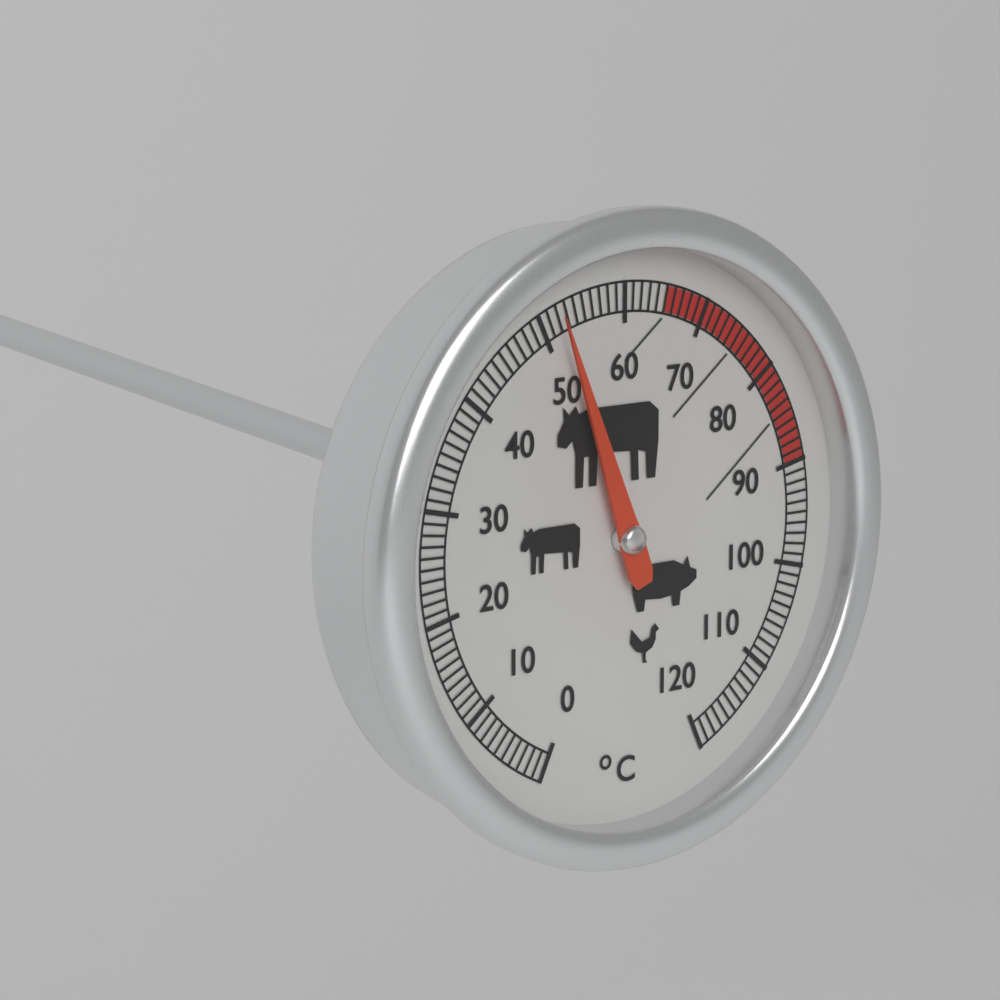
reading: 52 °C
